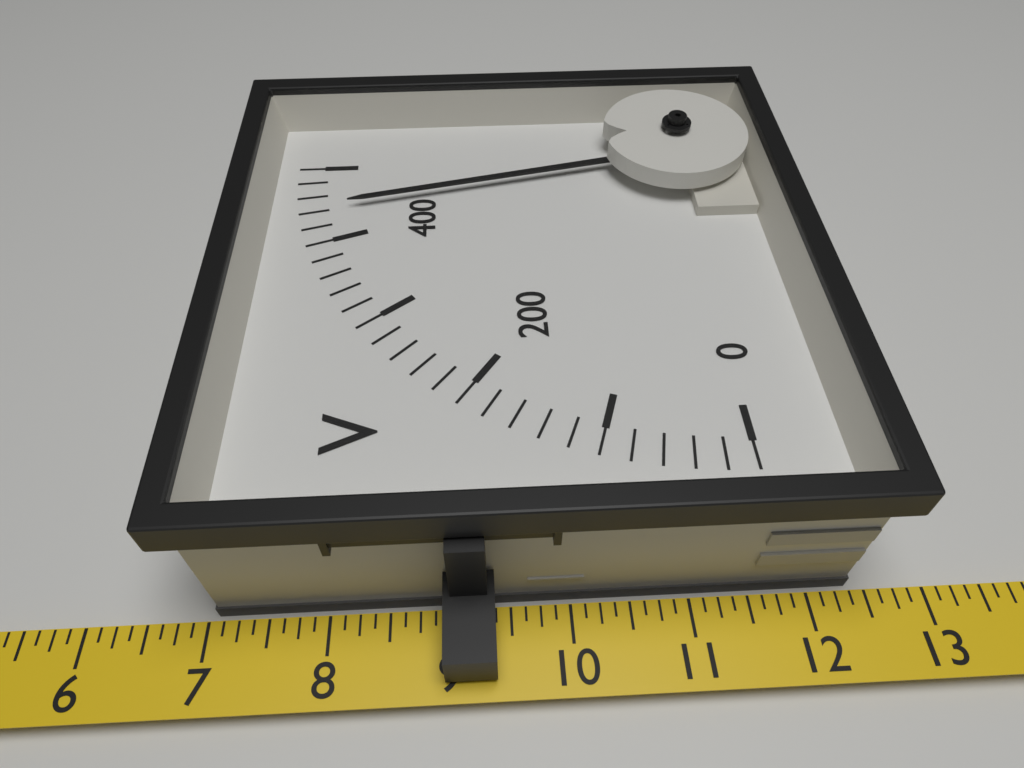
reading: 440 V
